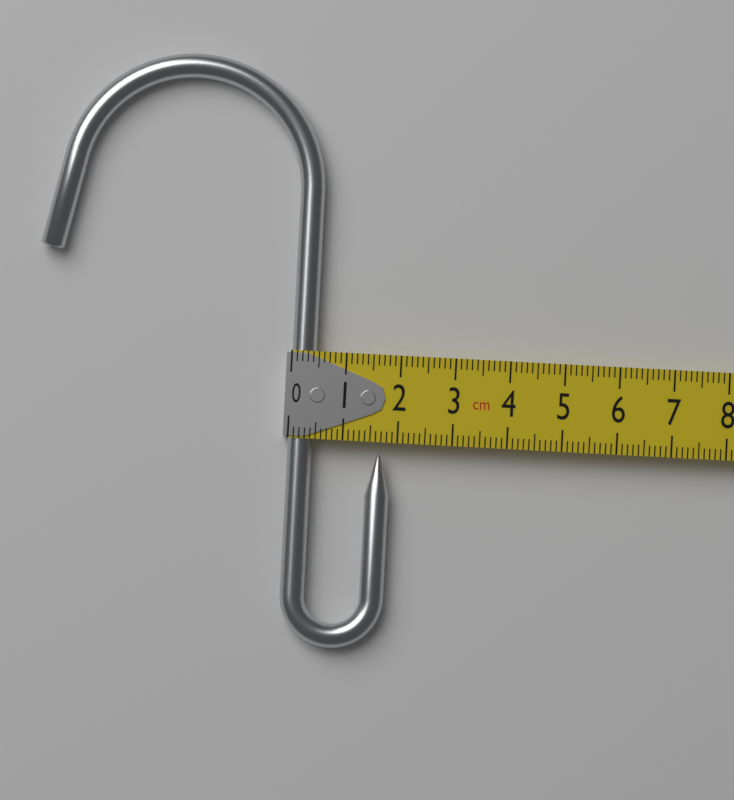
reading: 1.9 cm
